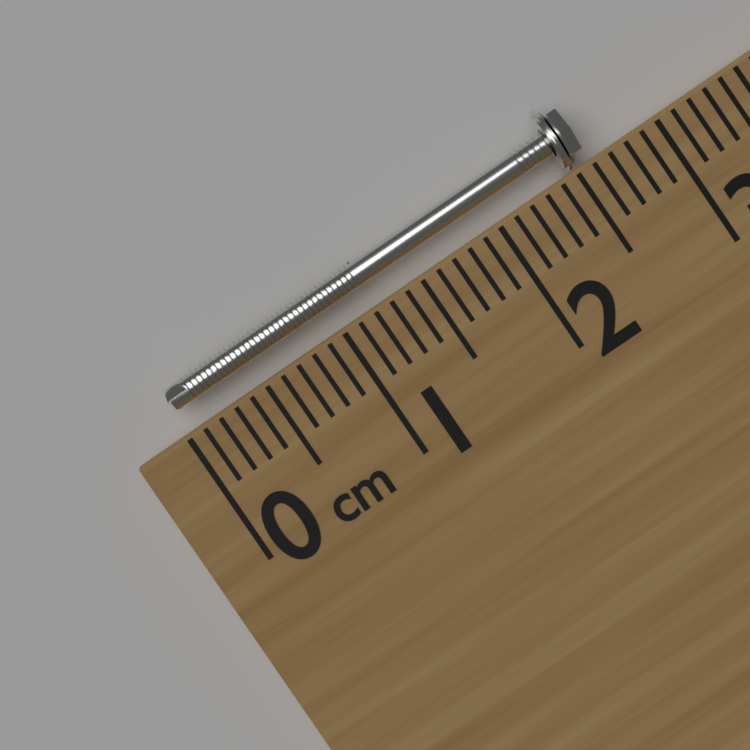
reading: 2.6 cm
